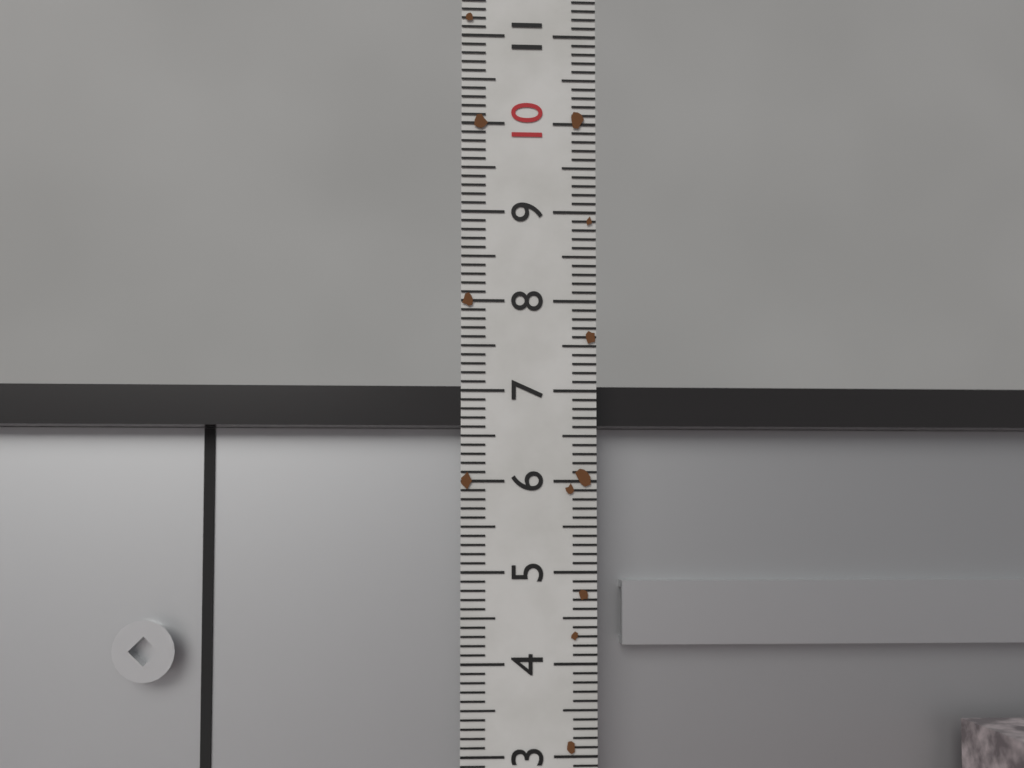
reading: 7.1 (no unit)
